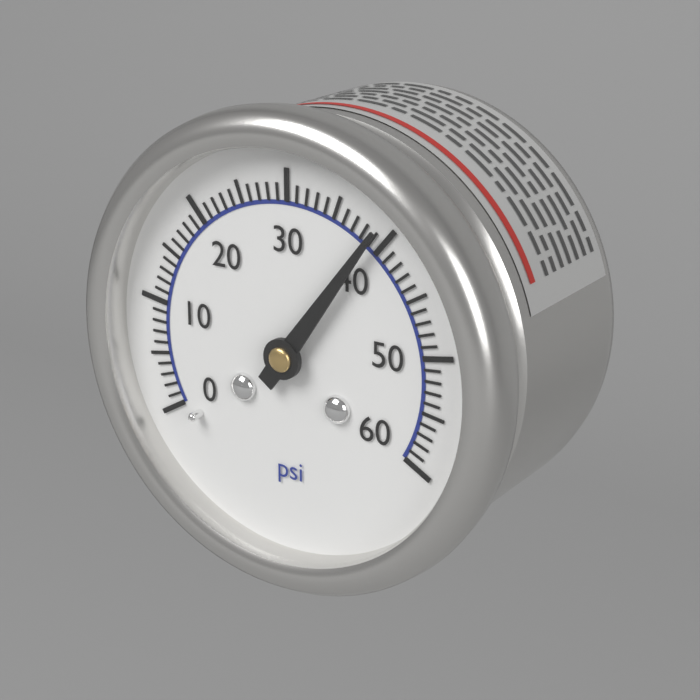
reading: 39 psi
